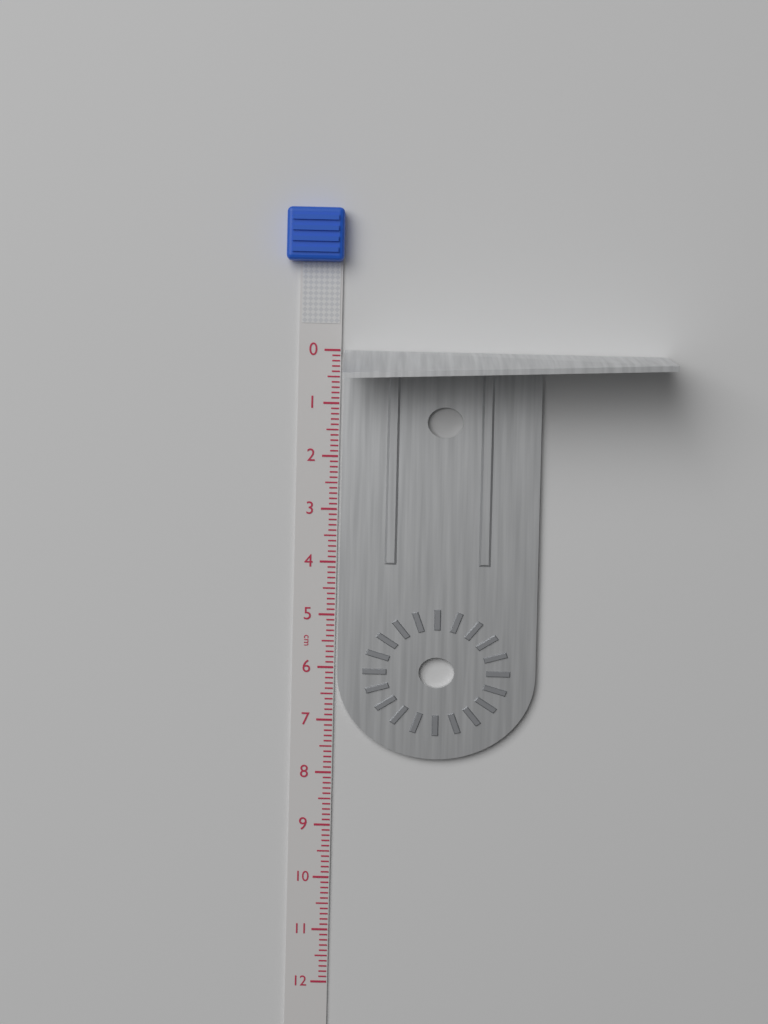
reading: 7.7 cm
